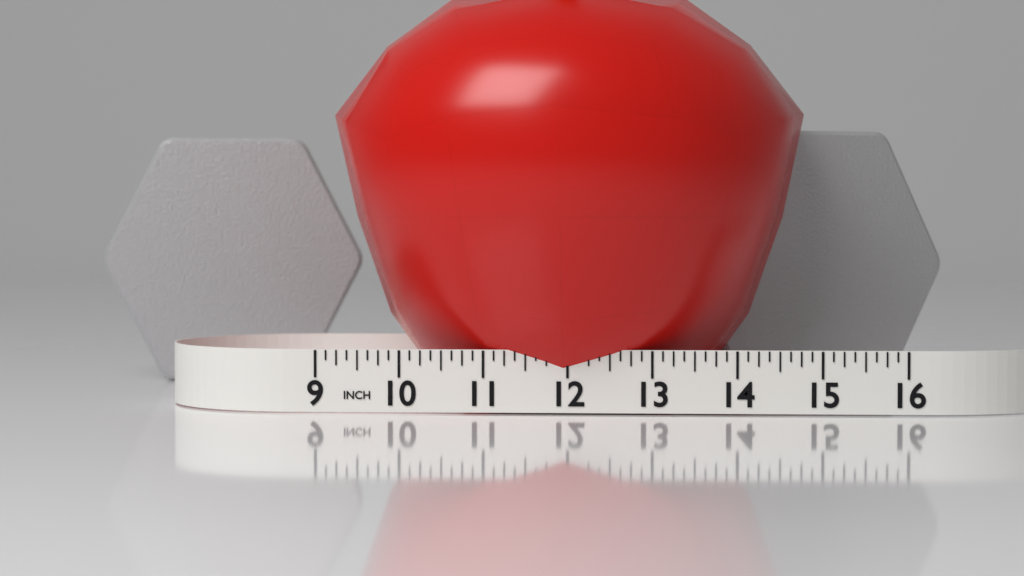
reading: 14.875 in
